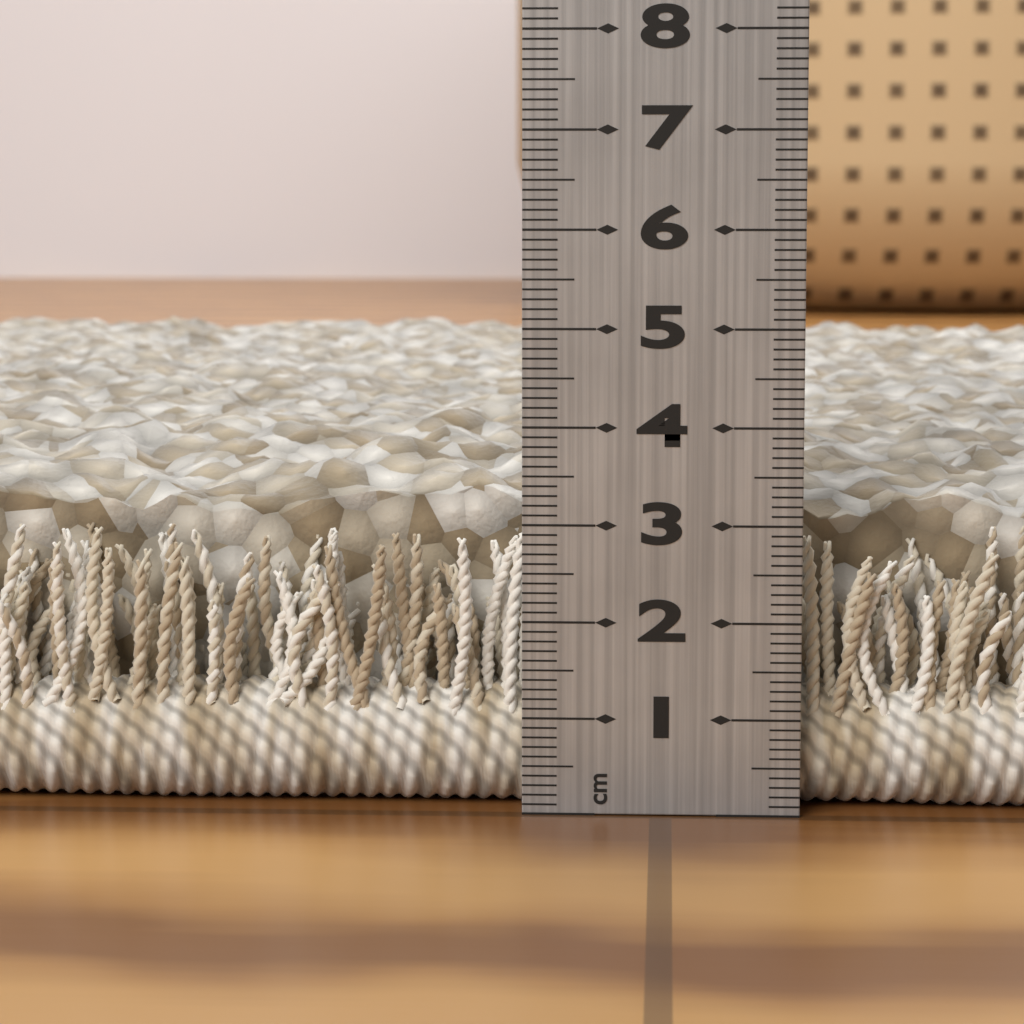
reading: 3.8 cm
